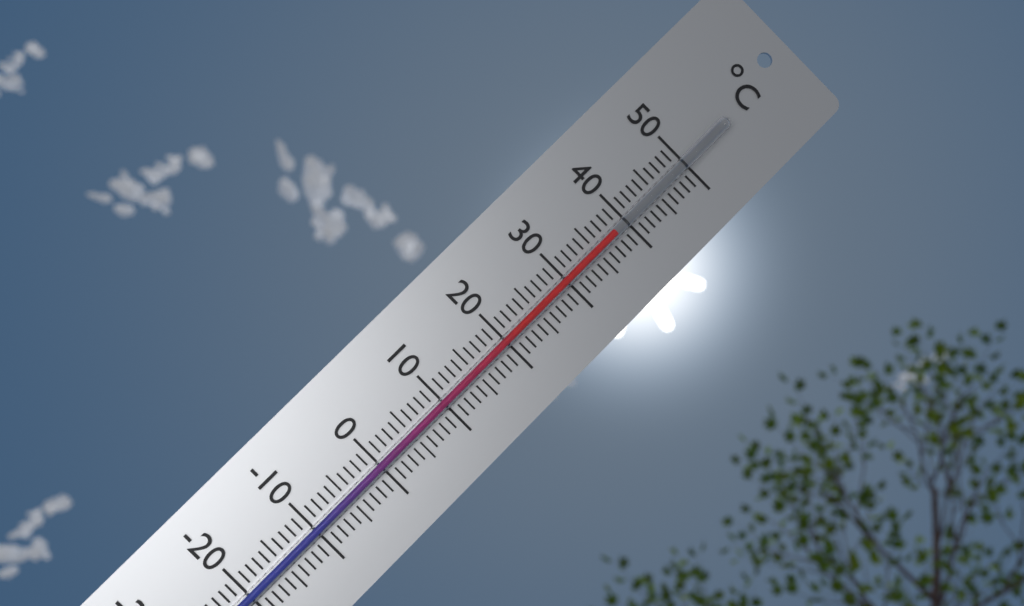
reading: 38 °C
